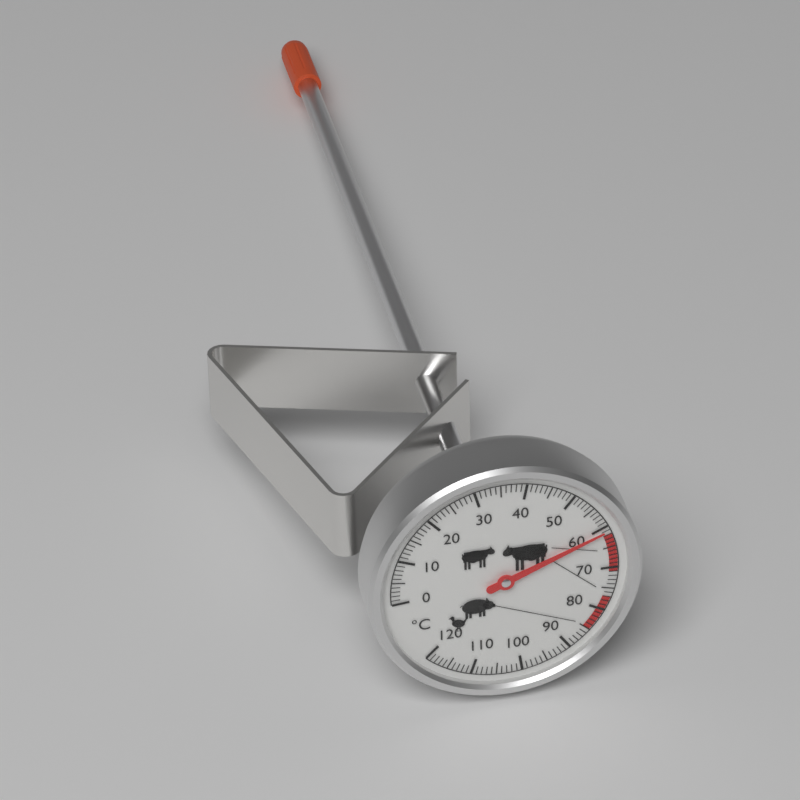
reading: 61 °C
